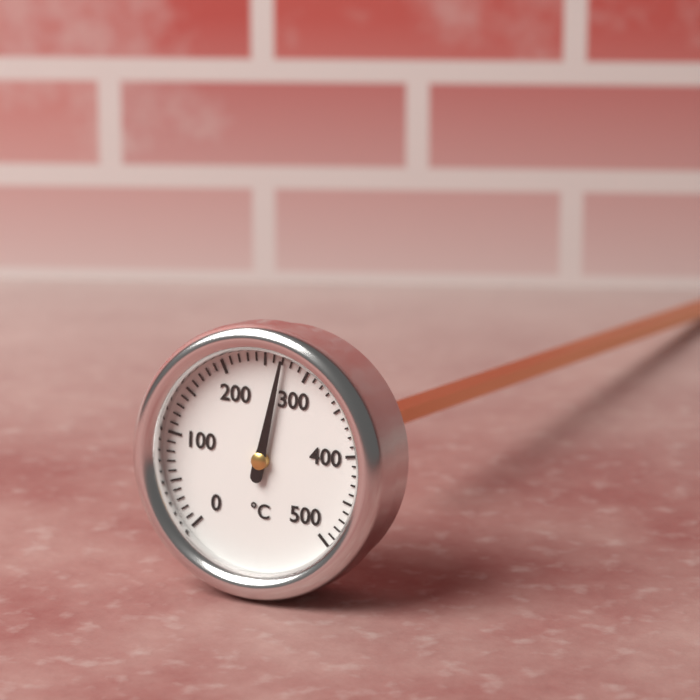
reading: 270 °C
